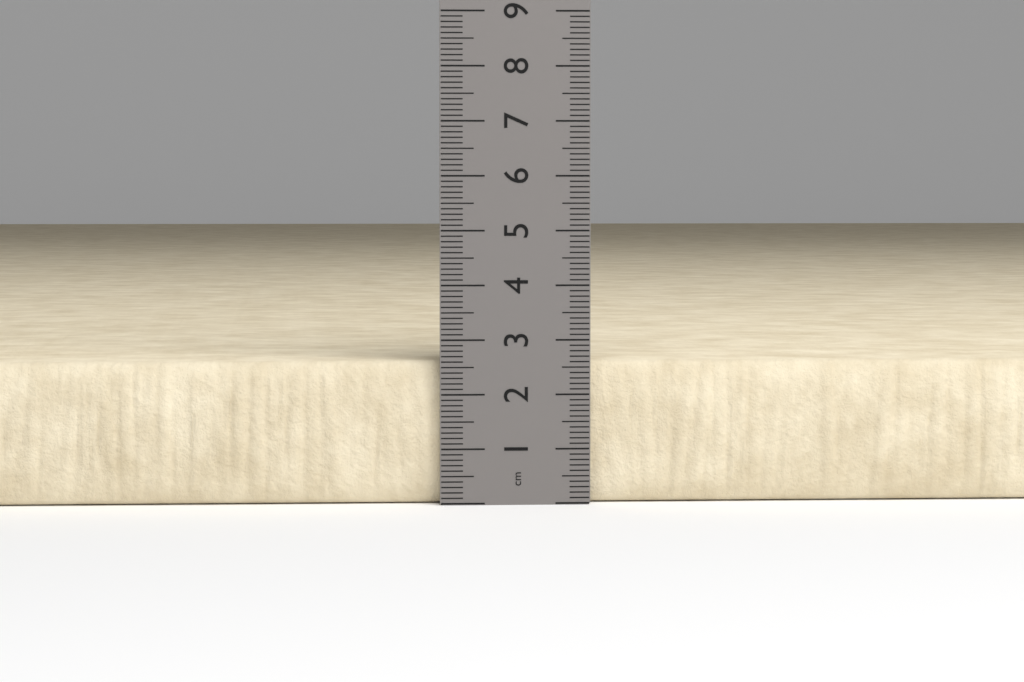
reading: 2.6 cm
